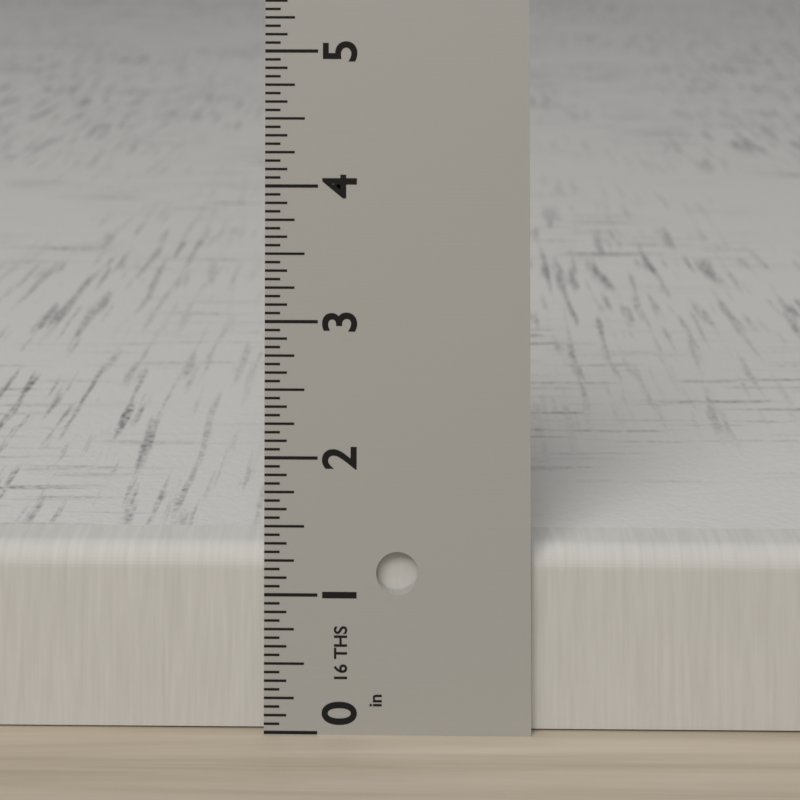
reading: 1.3125 in
